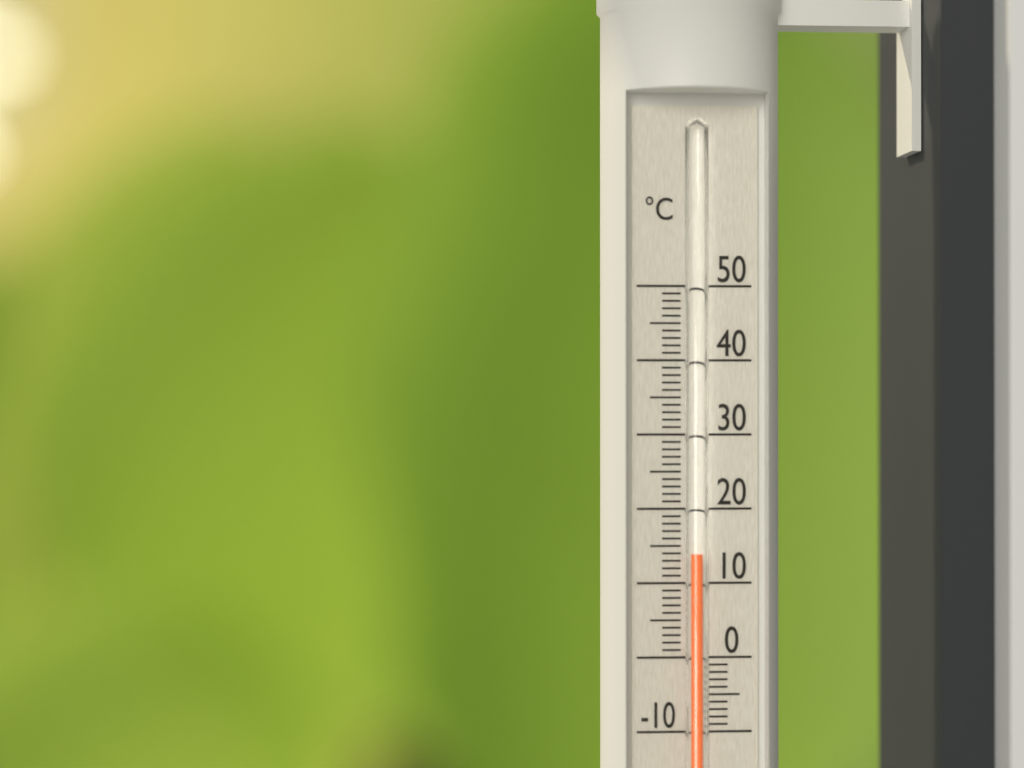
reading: 14 °C
